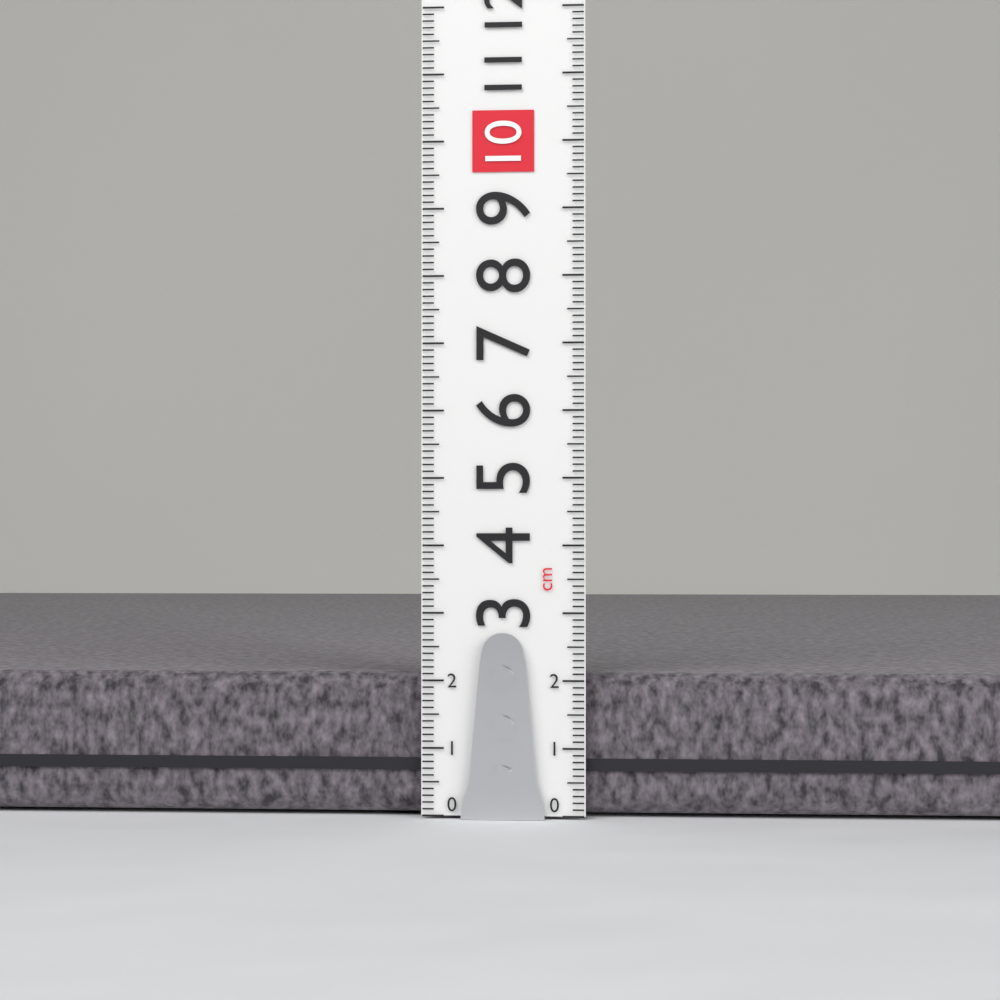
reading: 2.1 cm
